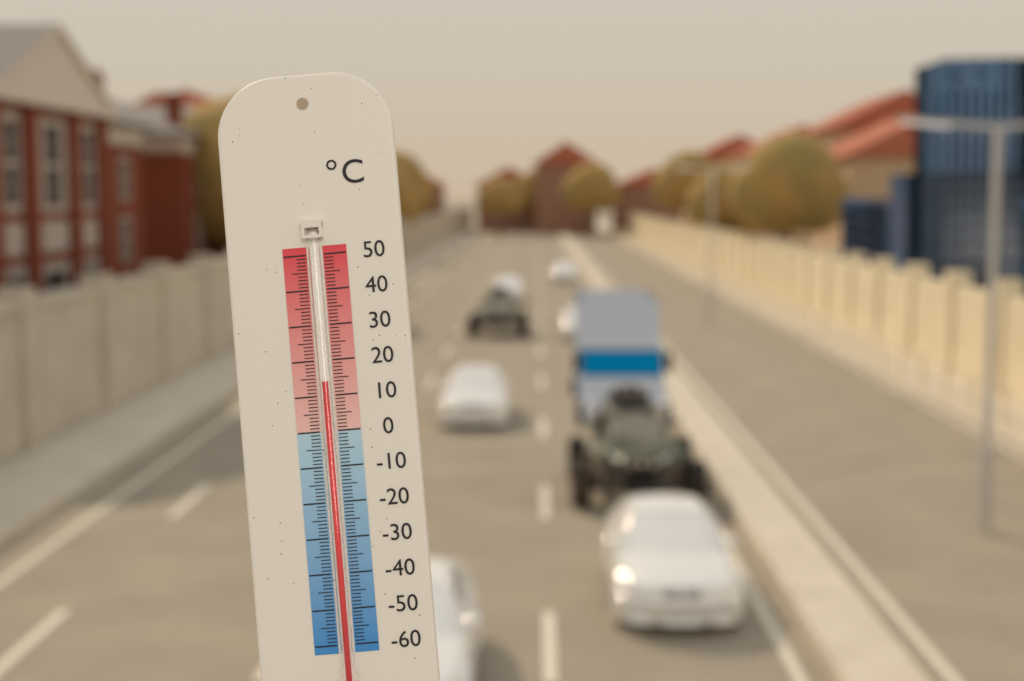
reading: 14 °C
